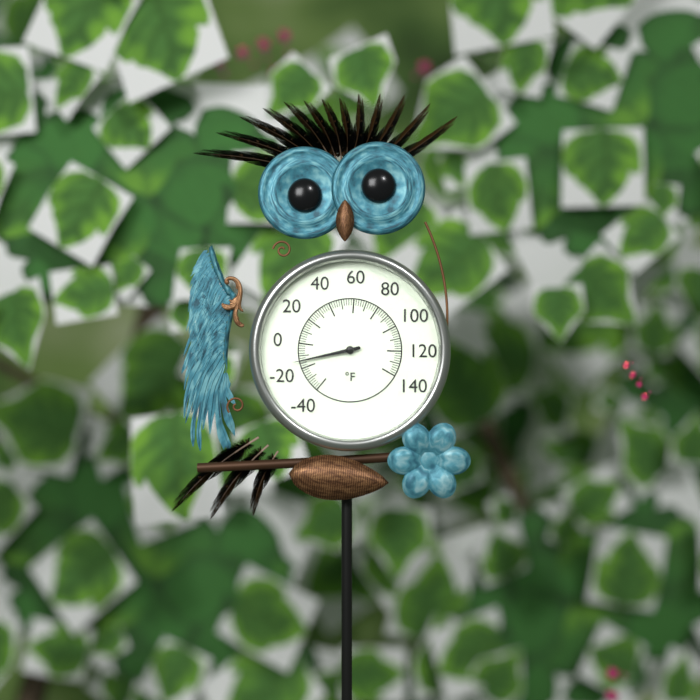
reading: -14 °F
